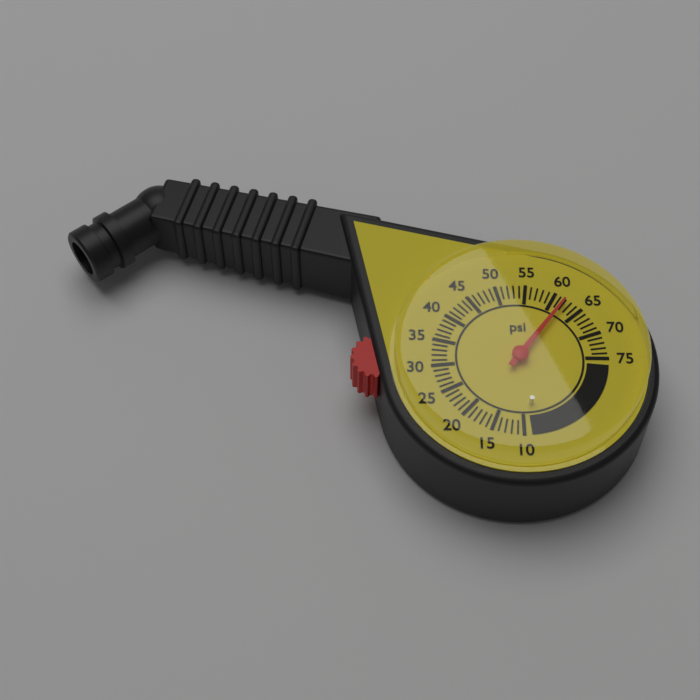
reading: 62 psi
